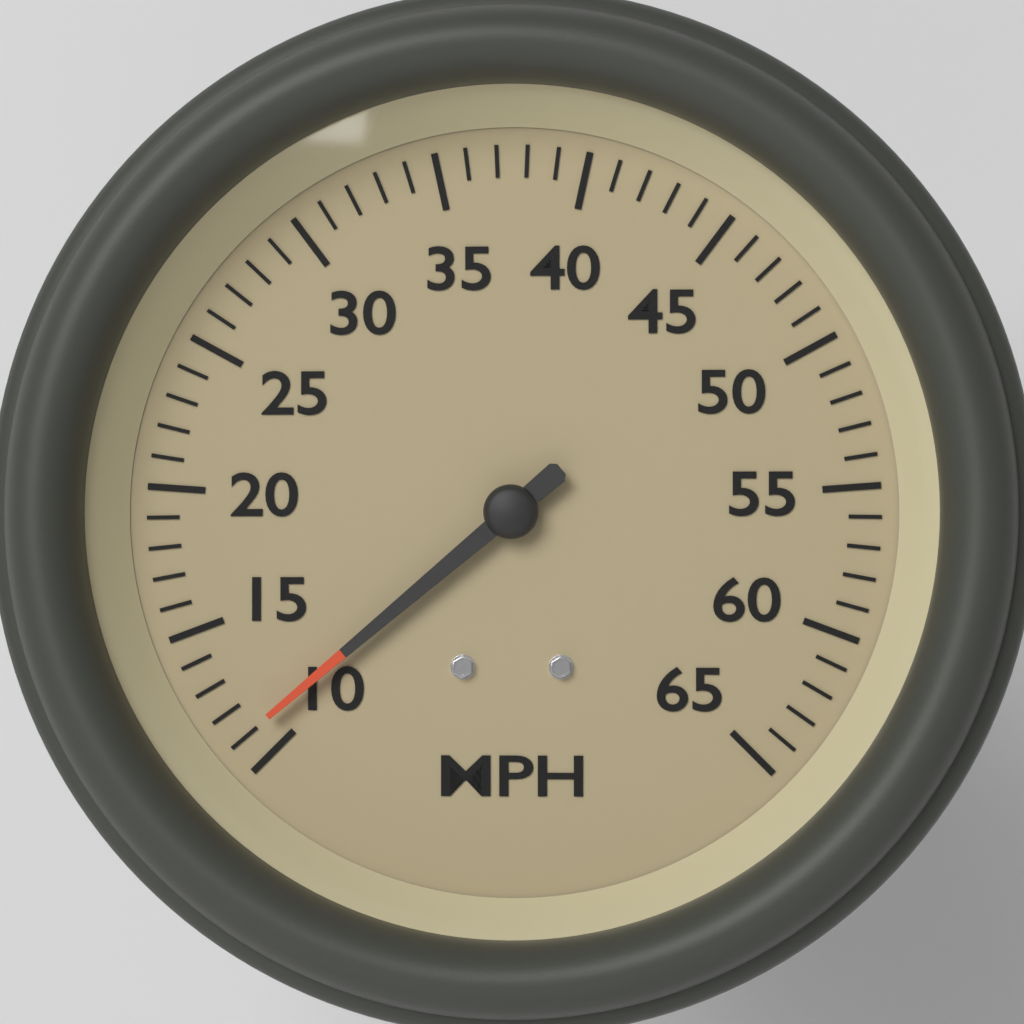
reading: 11 MPH
